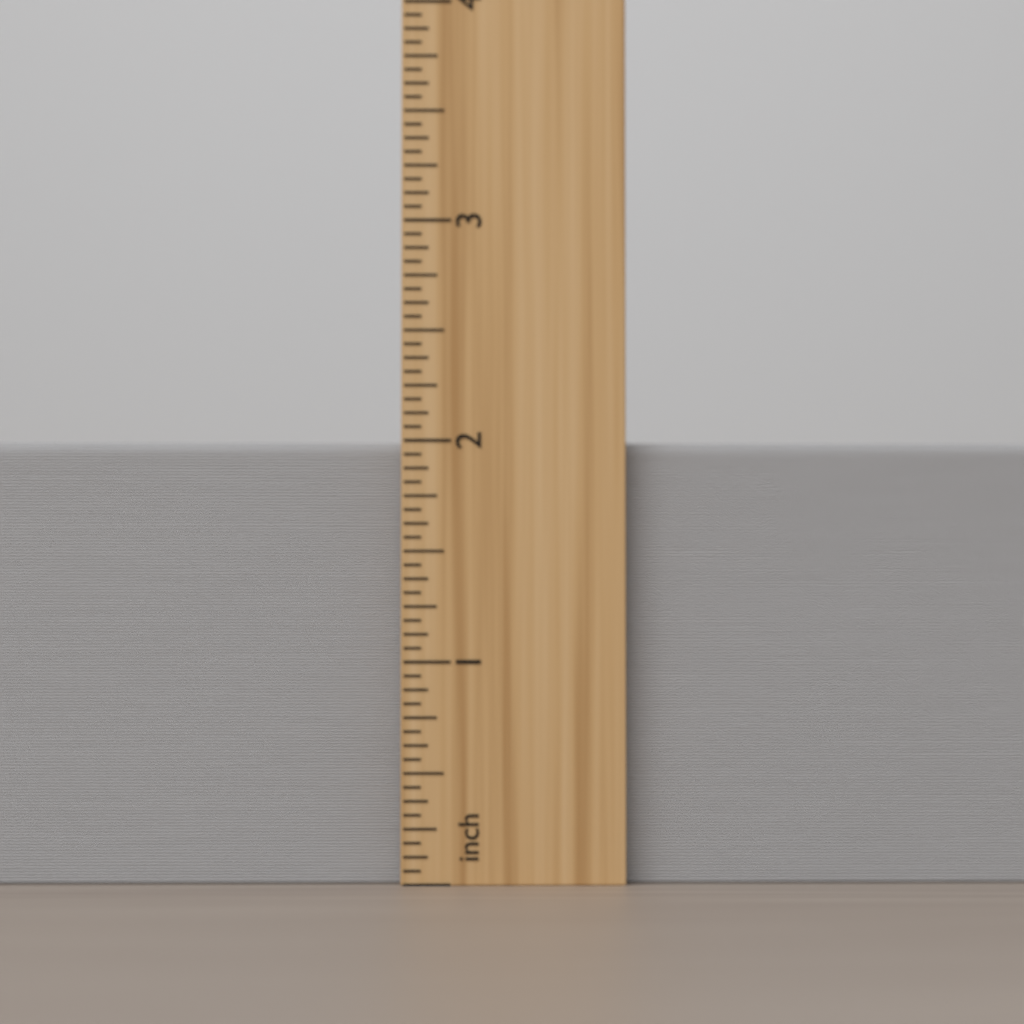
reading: 2.0000 inch
